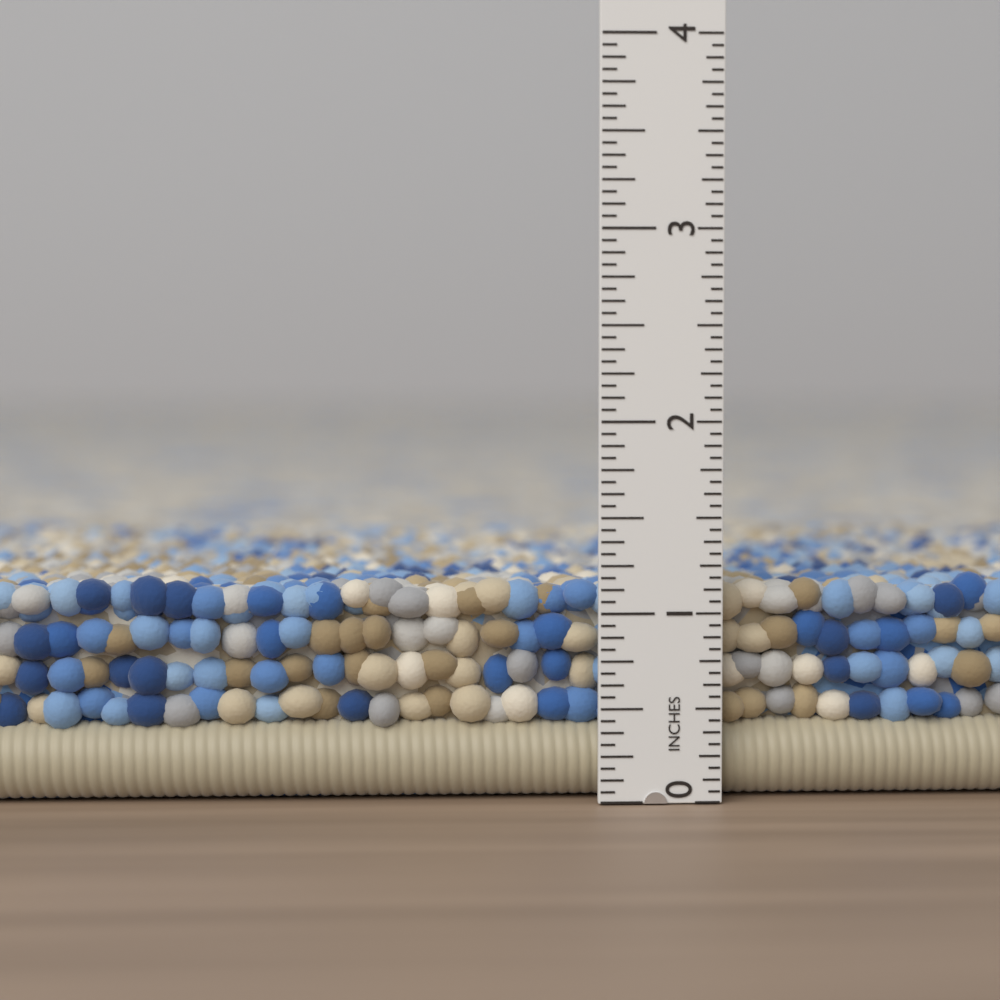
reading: 1.1875 in
